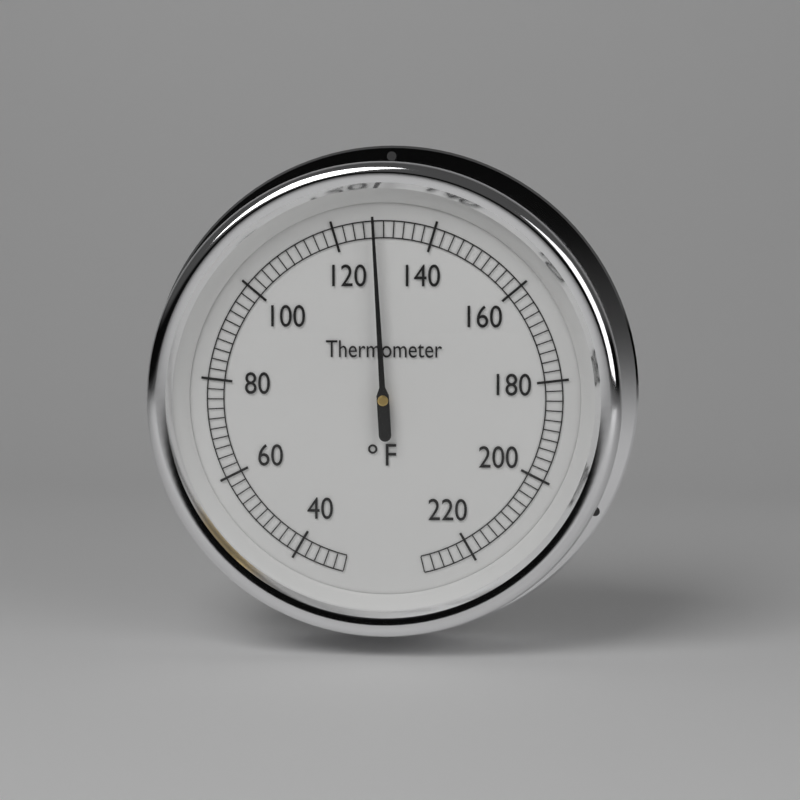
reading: 128 °F
